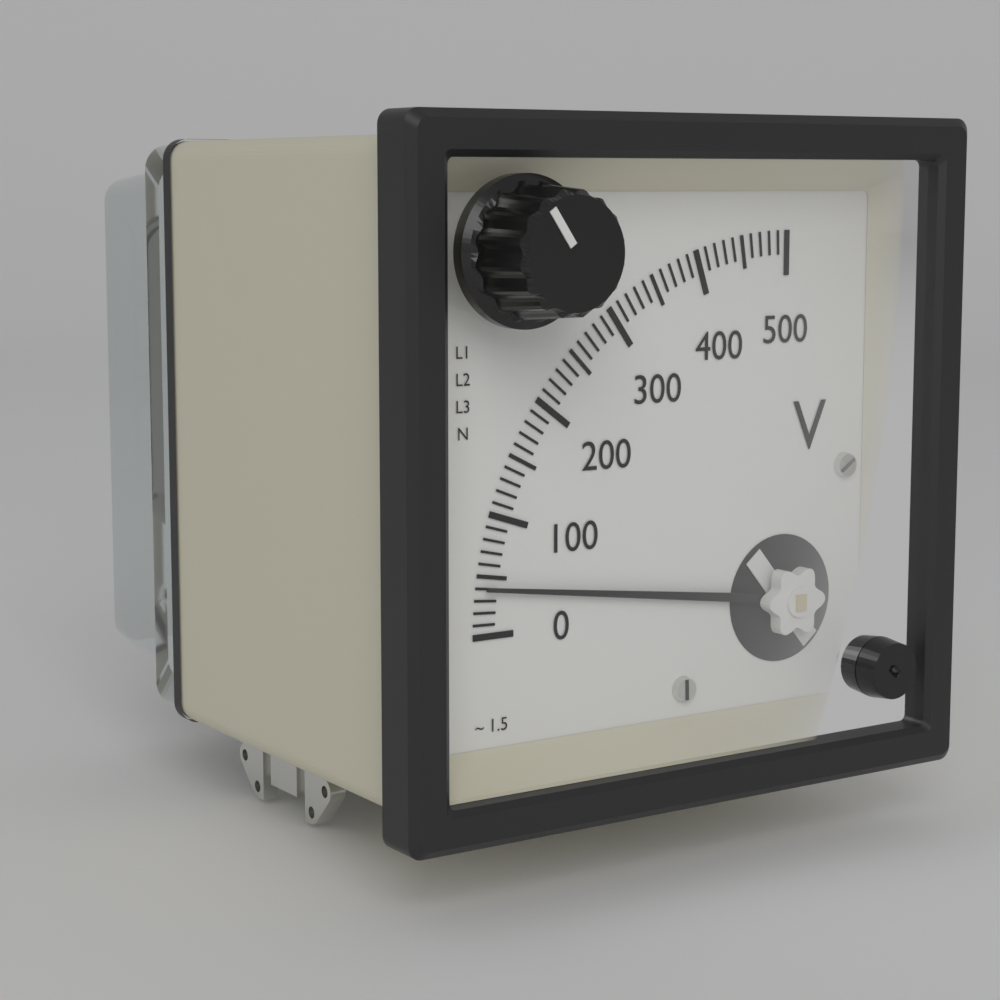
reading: 40 V
